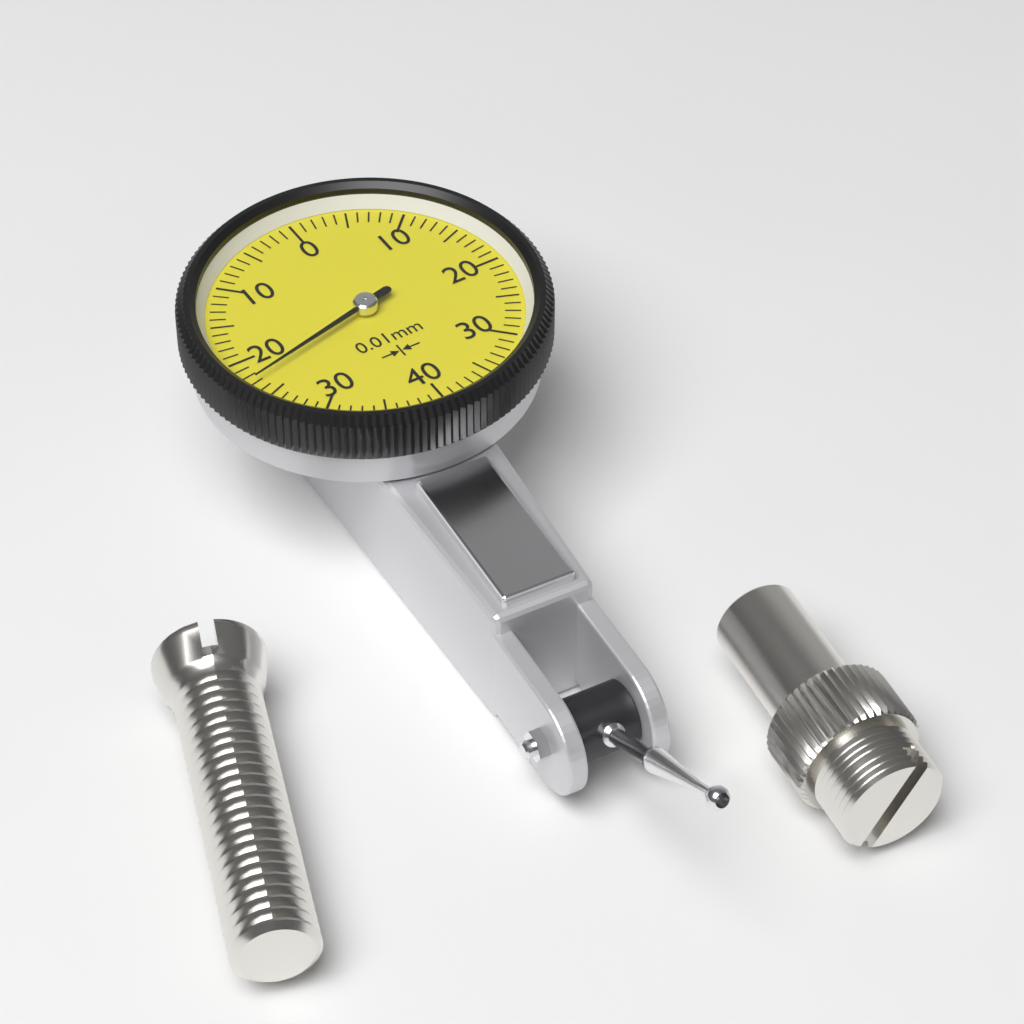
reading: 0.23 mm
